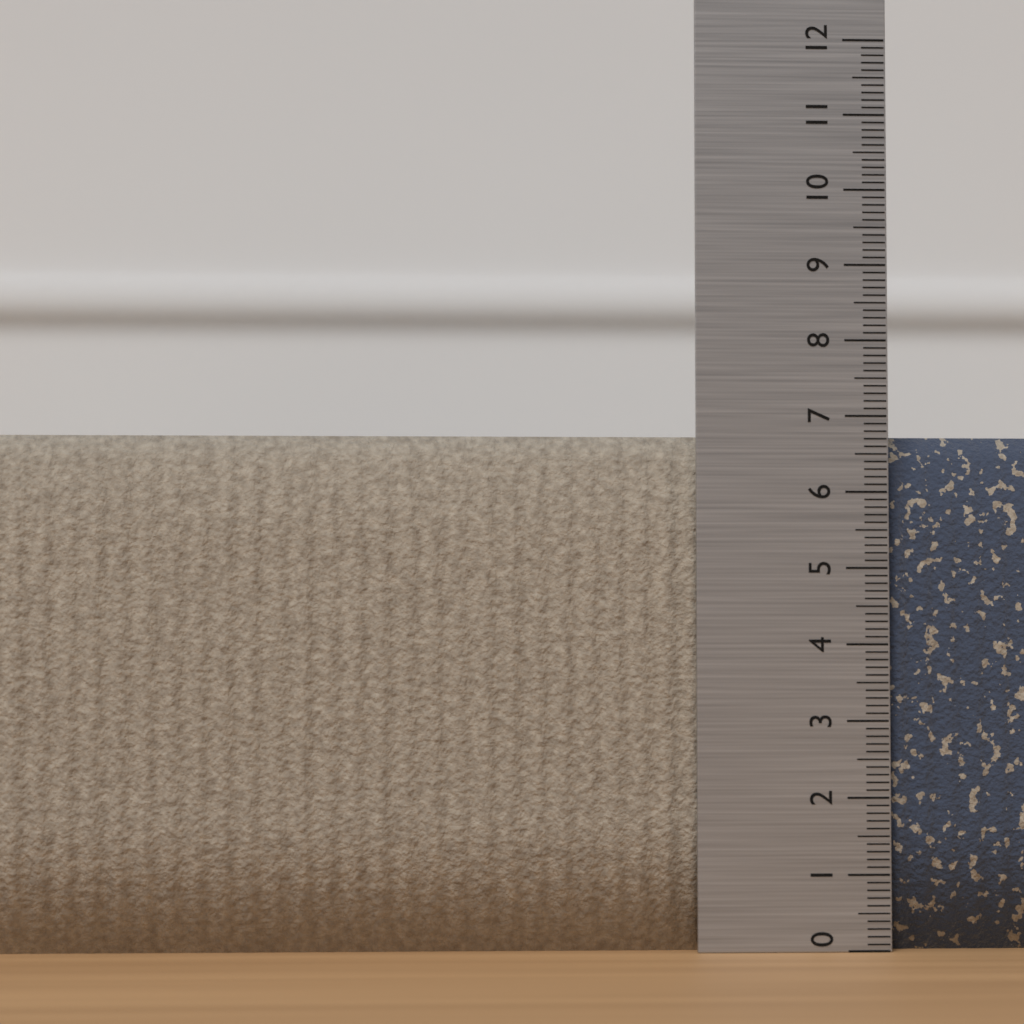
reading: 6.8 (no unit)
